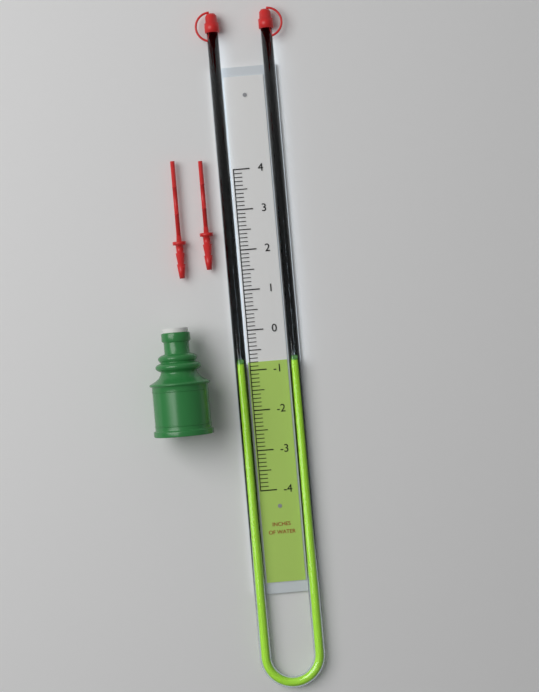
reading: -0.8 in
